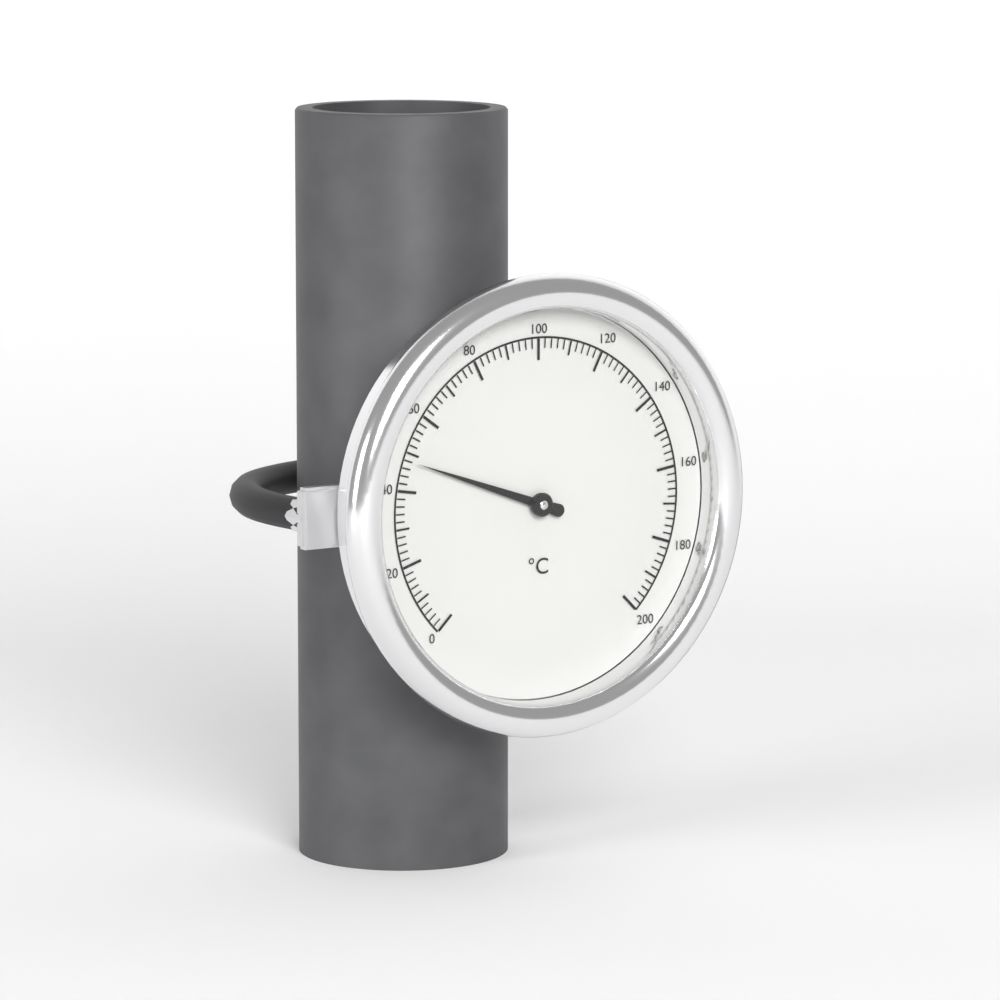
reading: 48 °C
